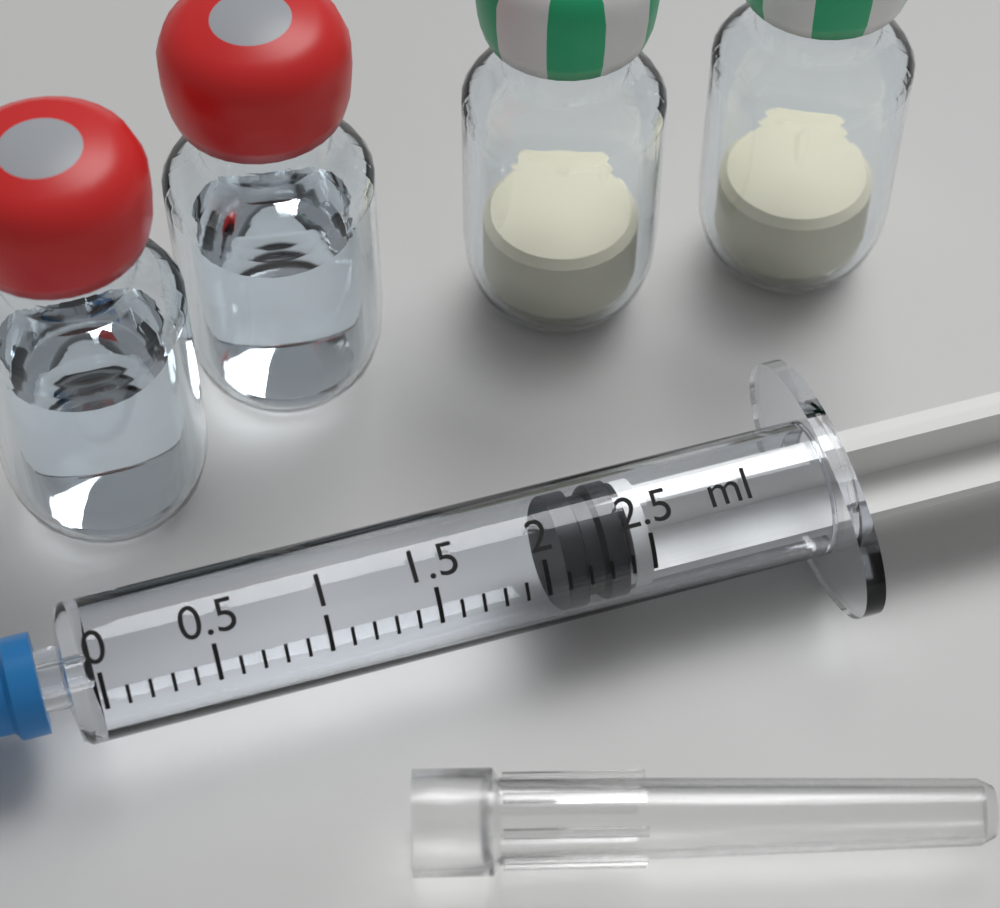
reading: 2.1 ml
